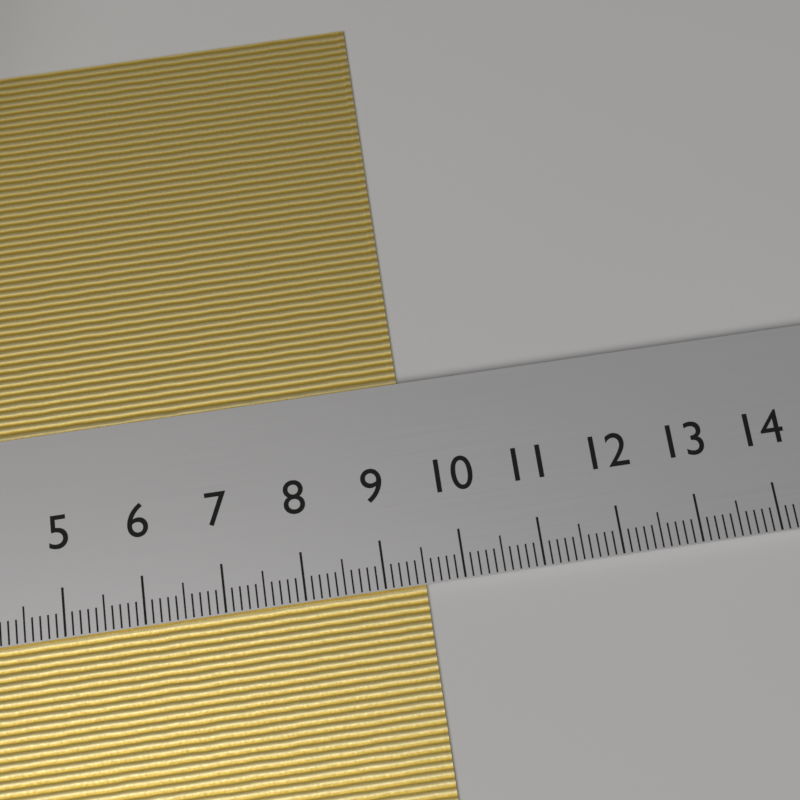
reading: 9.5 cm
